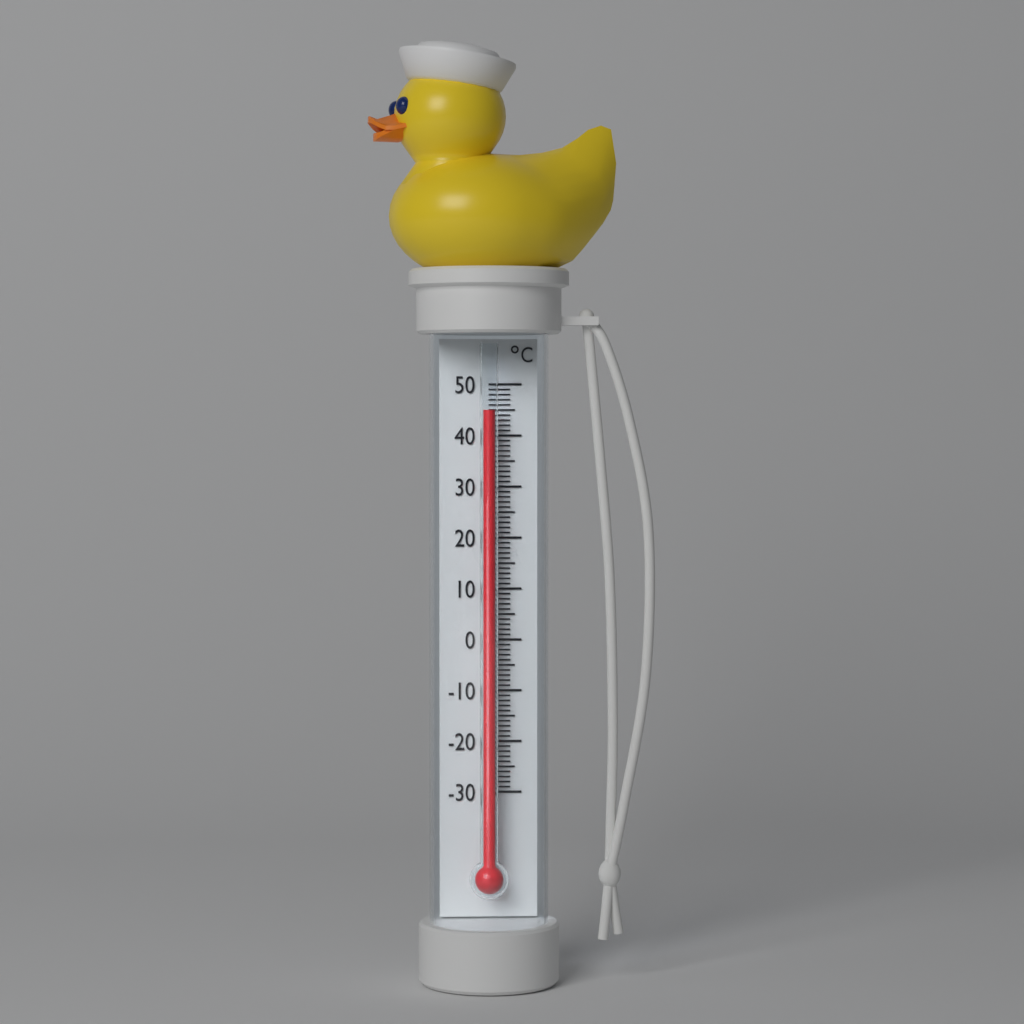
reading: 45 °C
